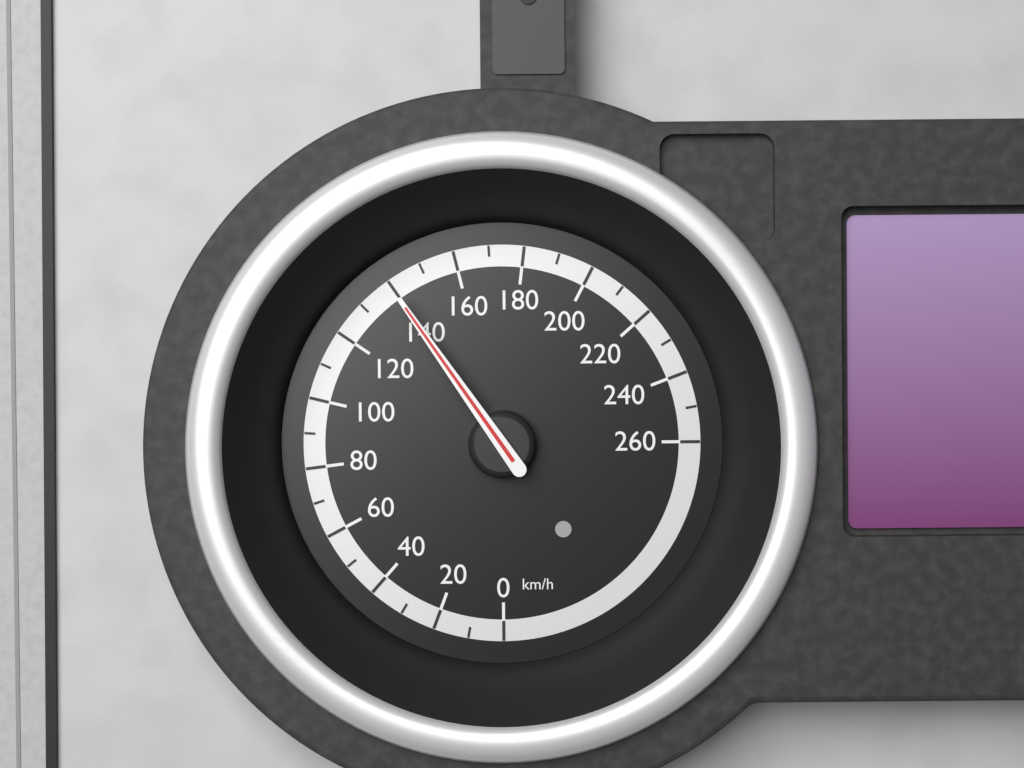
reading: 140 km/h
